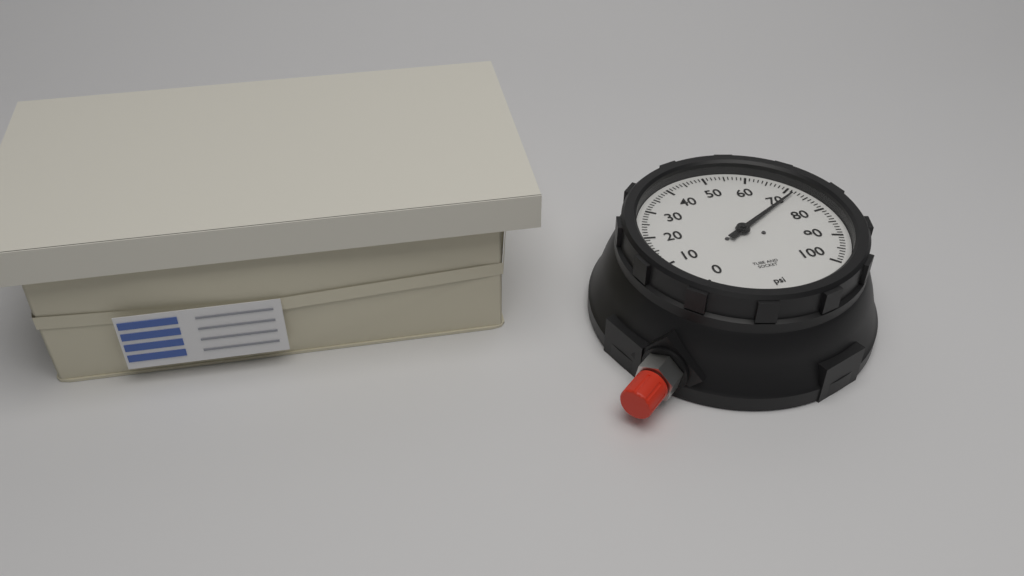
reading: 72 psi
